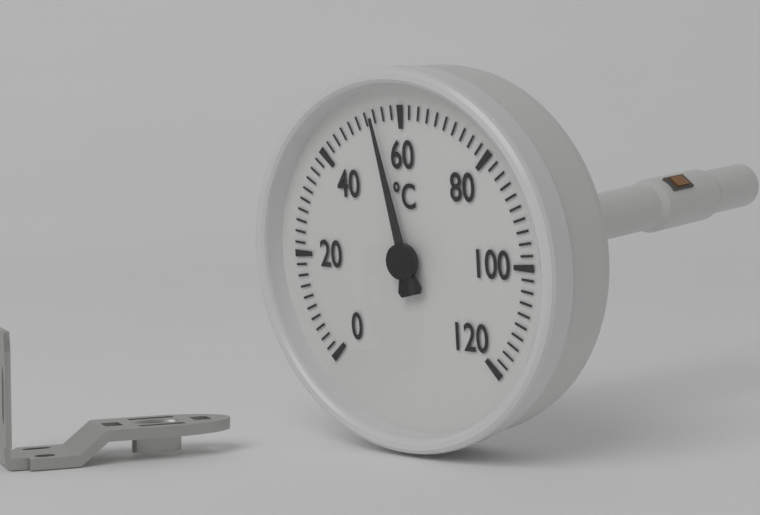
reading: 54 °C
